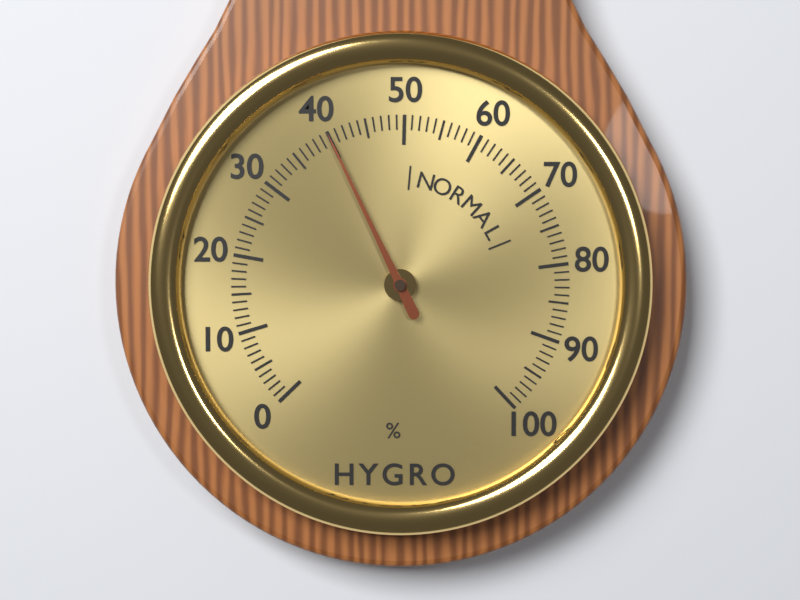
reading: 40 %
